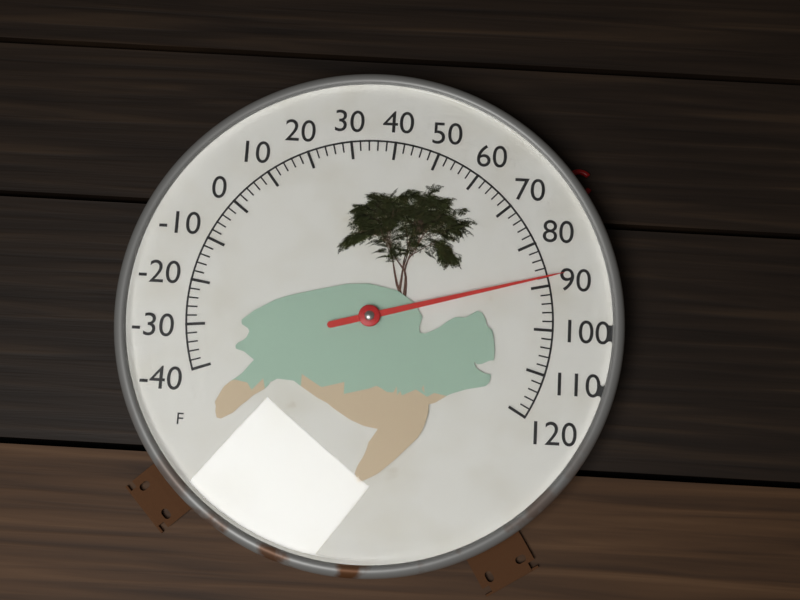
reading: 88 °F
